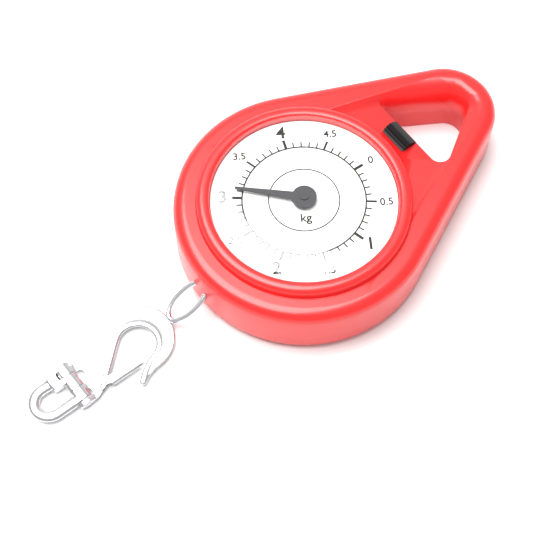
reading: 3.1 kg
